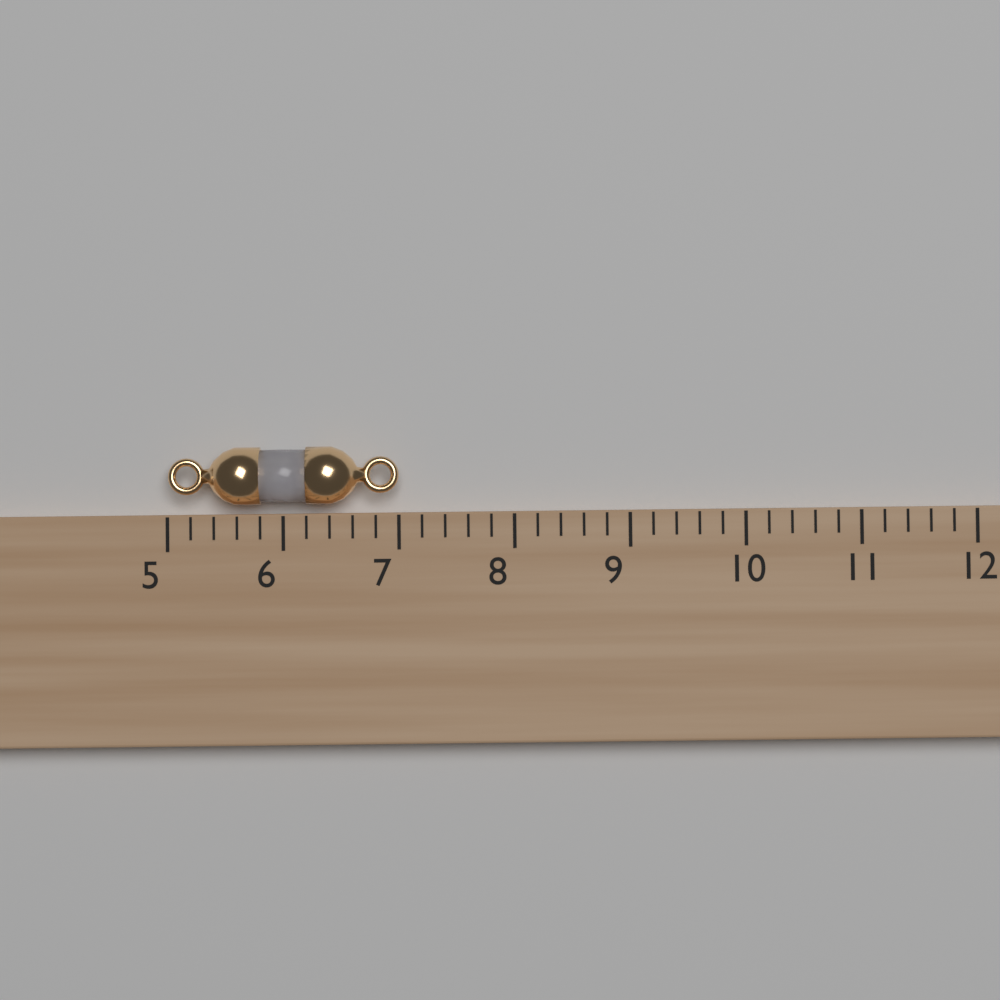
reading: 7.0 (no unit)
